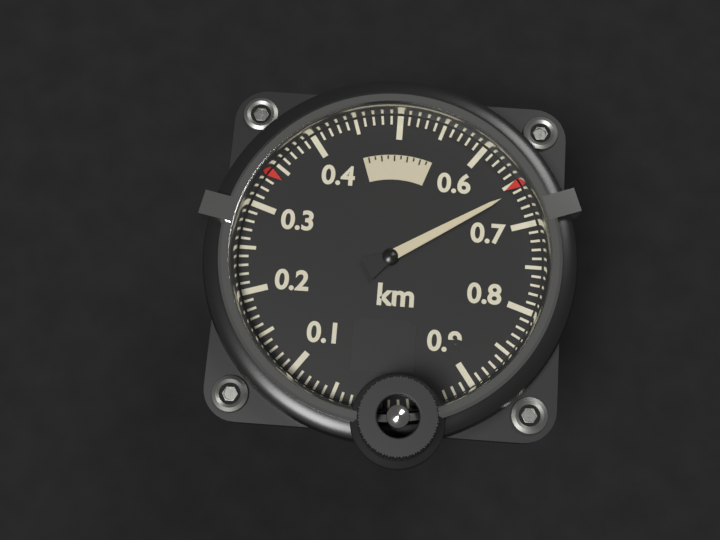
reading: 0.66 km
